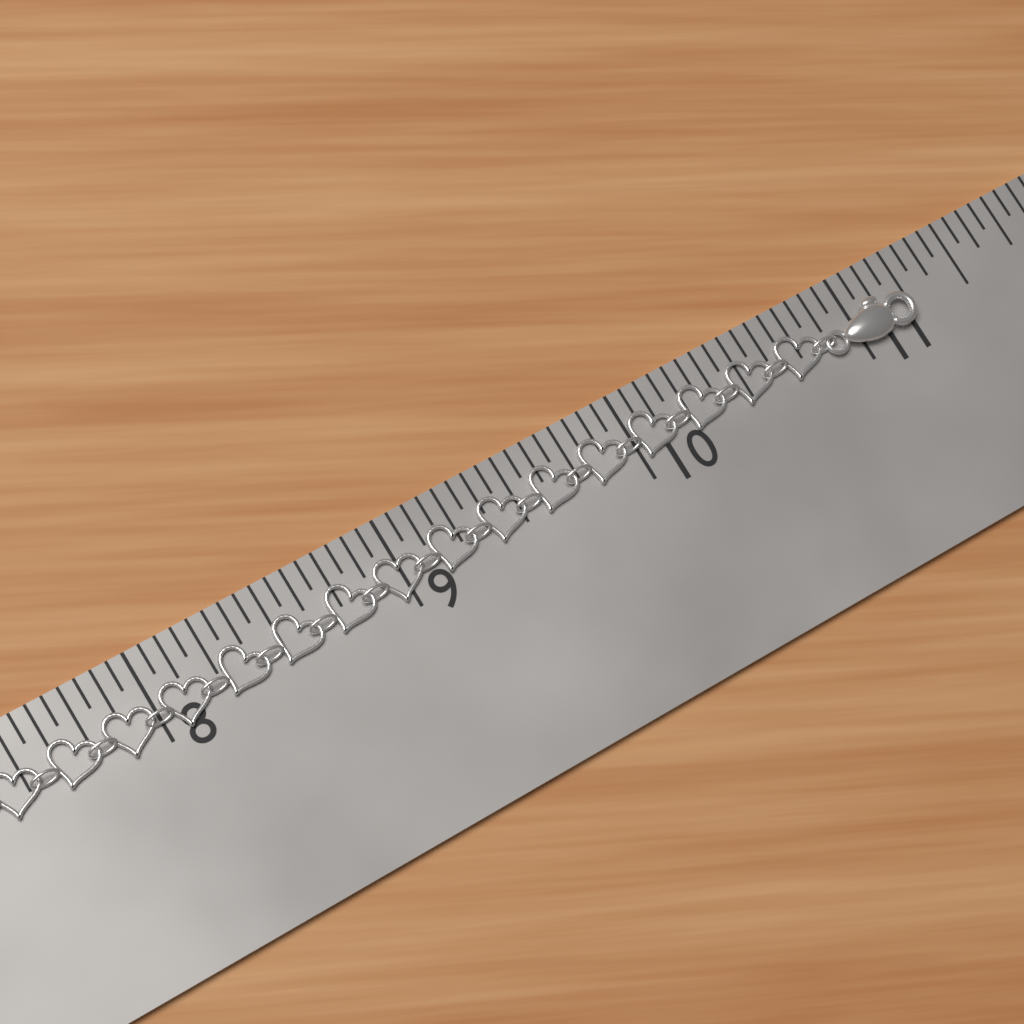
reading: 11.2500 in
